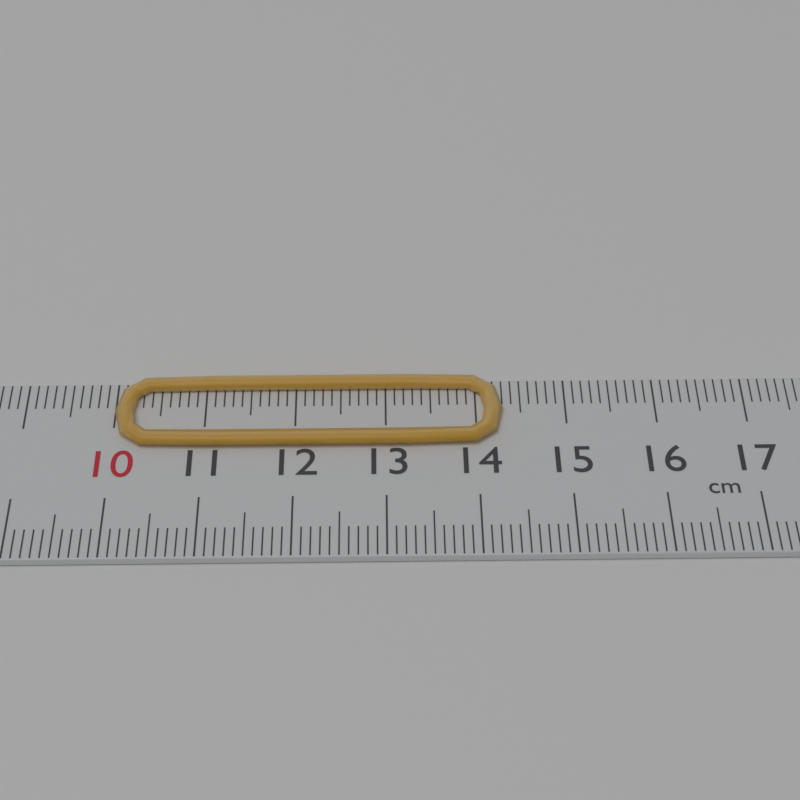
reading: 14.3 cm
